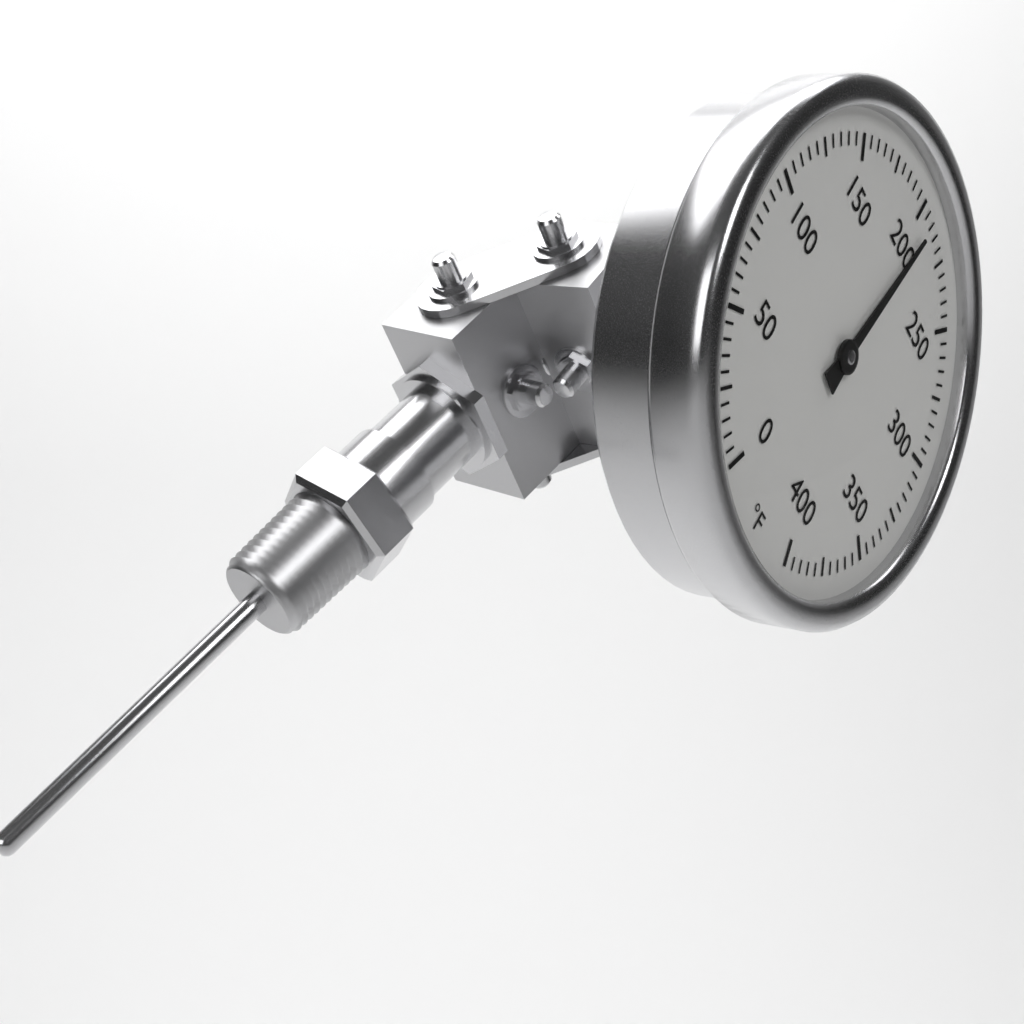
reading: 210 °F
